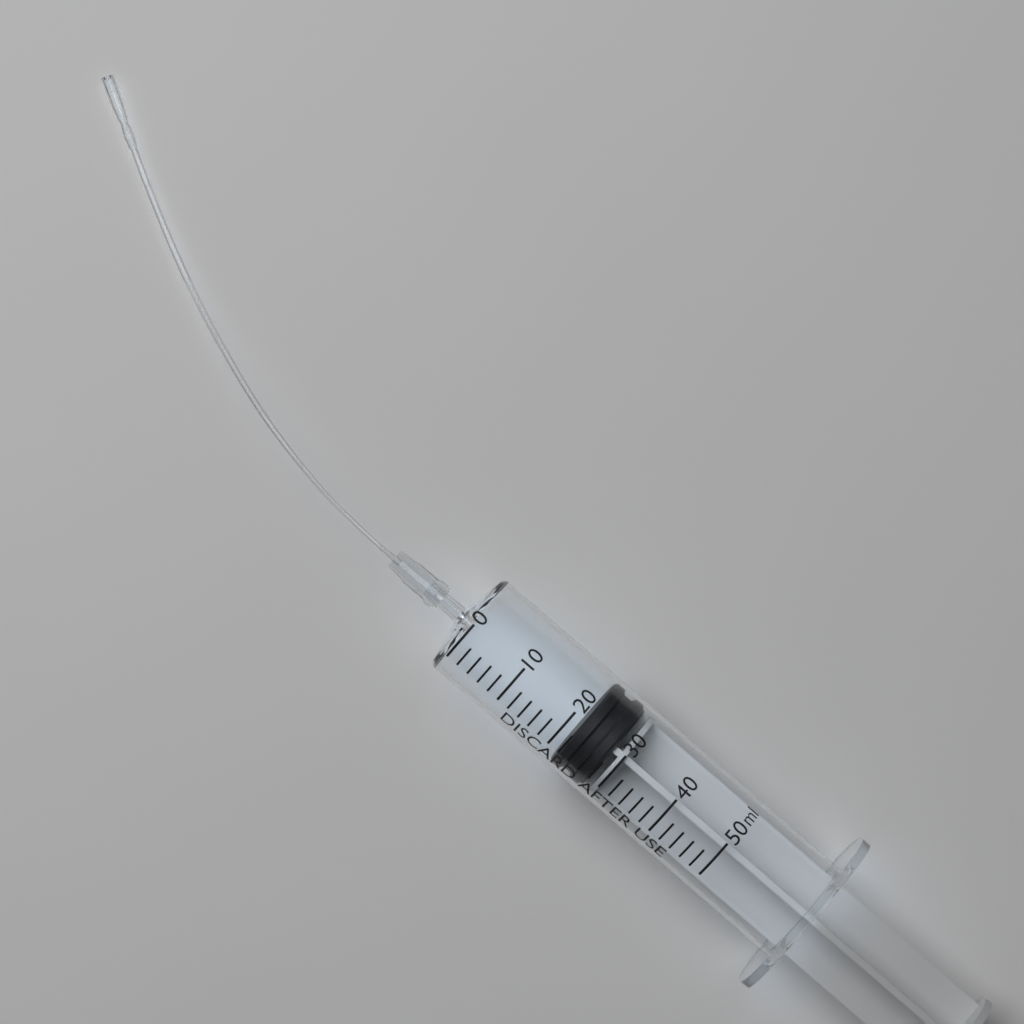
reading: 22 ml
